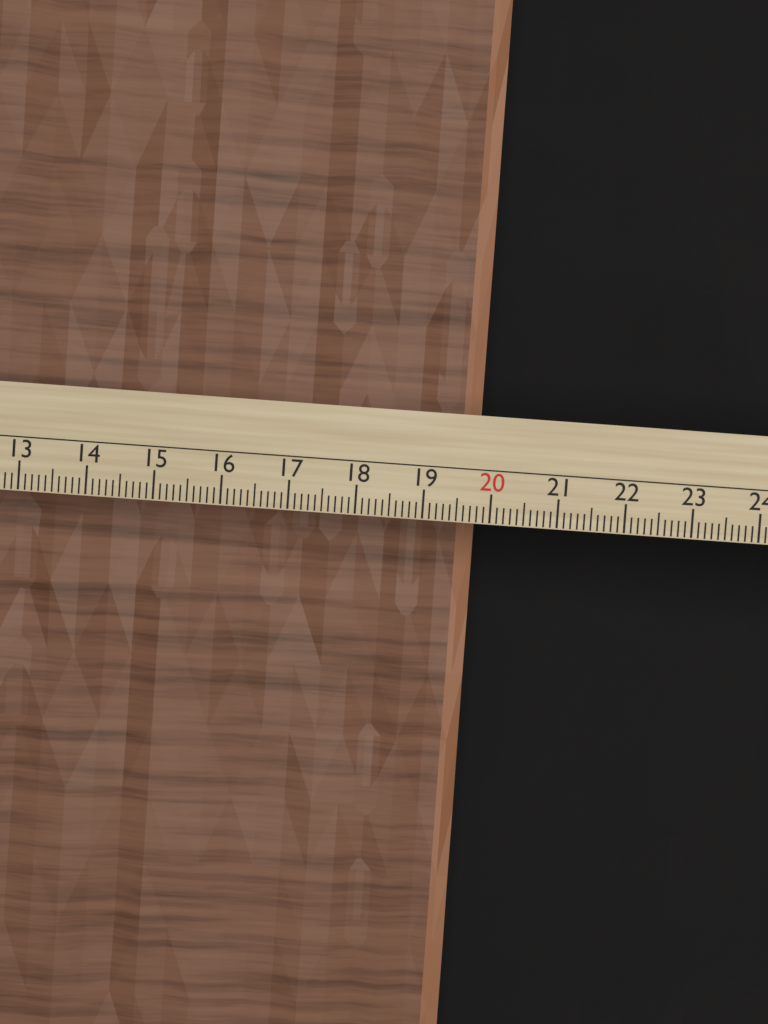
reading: 19.9 cm
